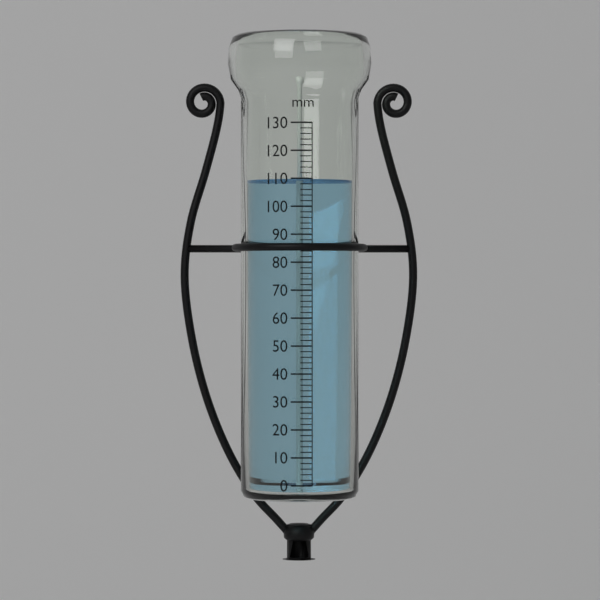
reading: 110 mm
